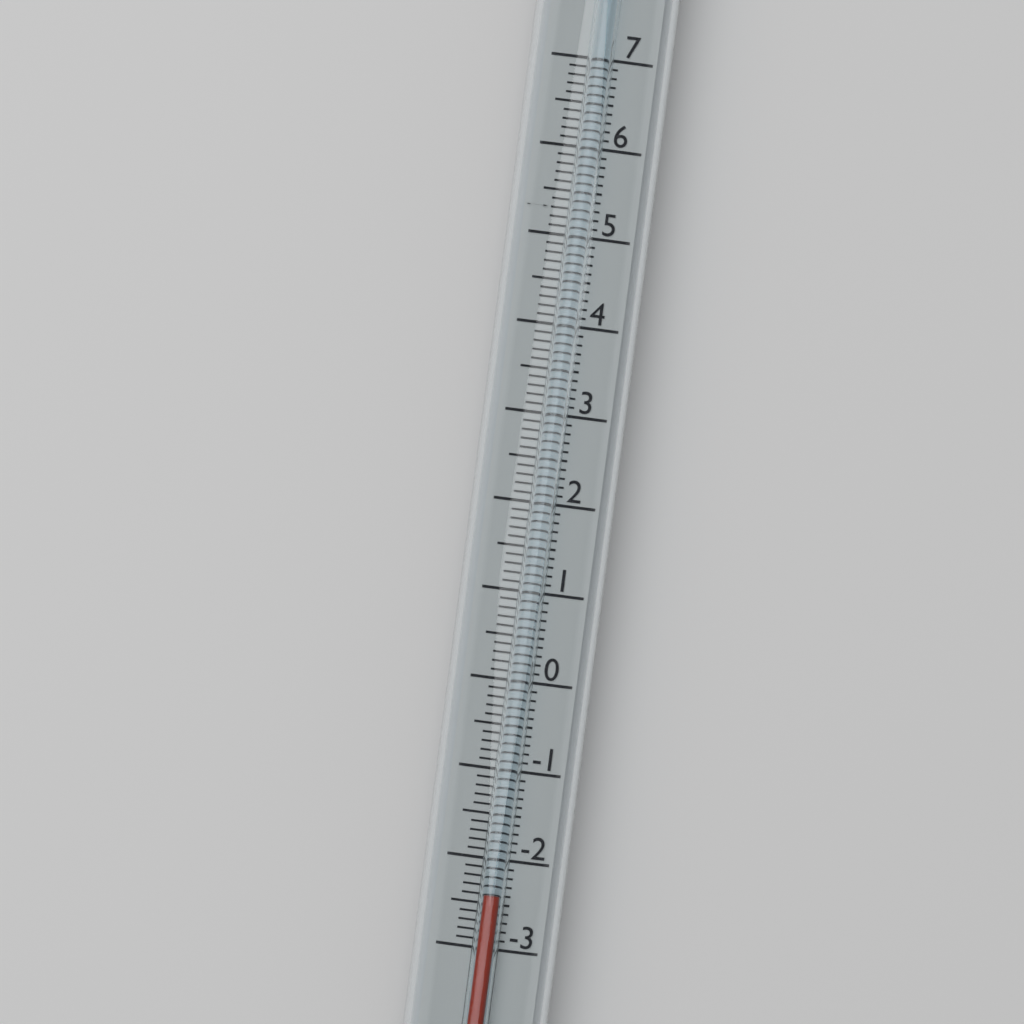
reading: -2.4 (no unit)
